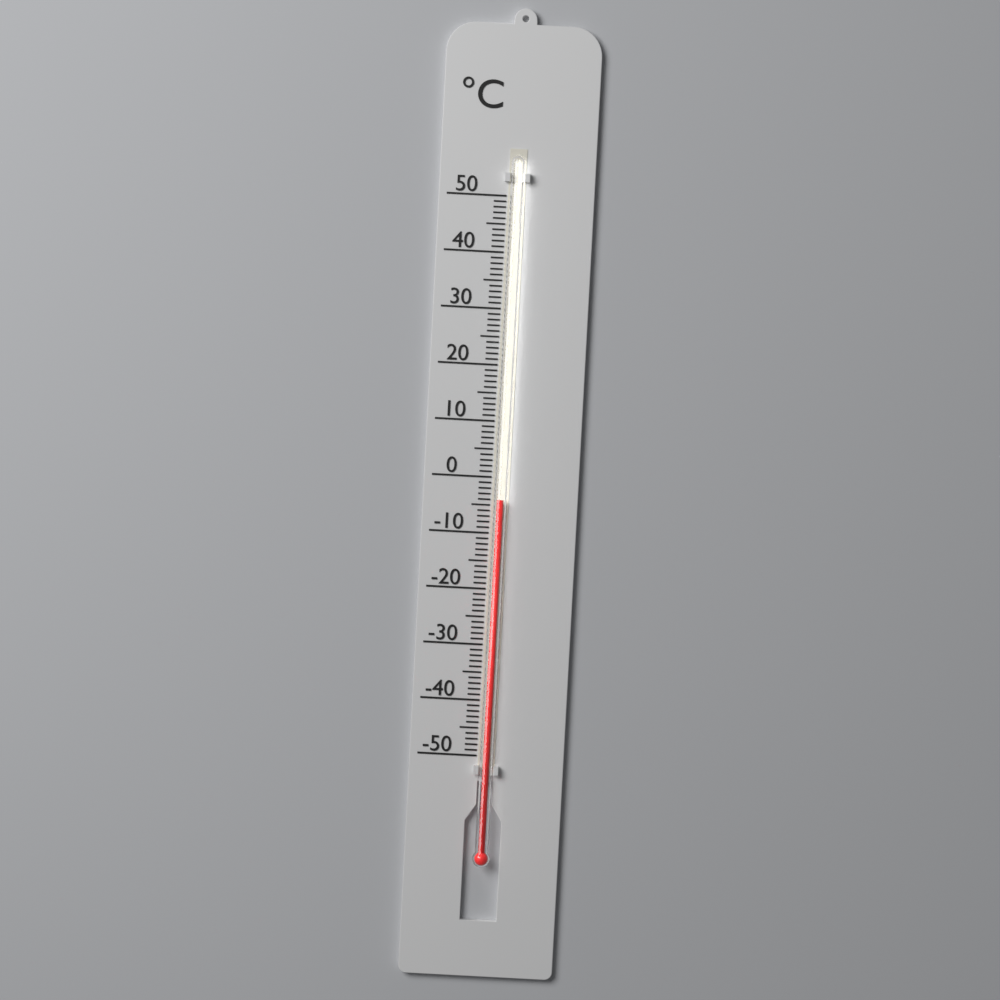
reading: -4 °C
